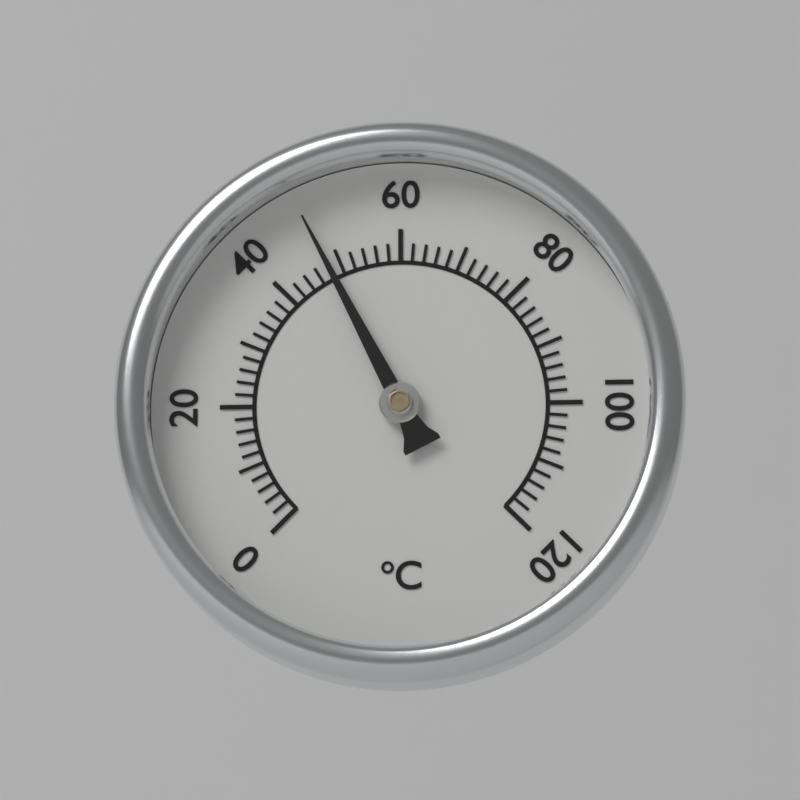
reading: 48 °C
